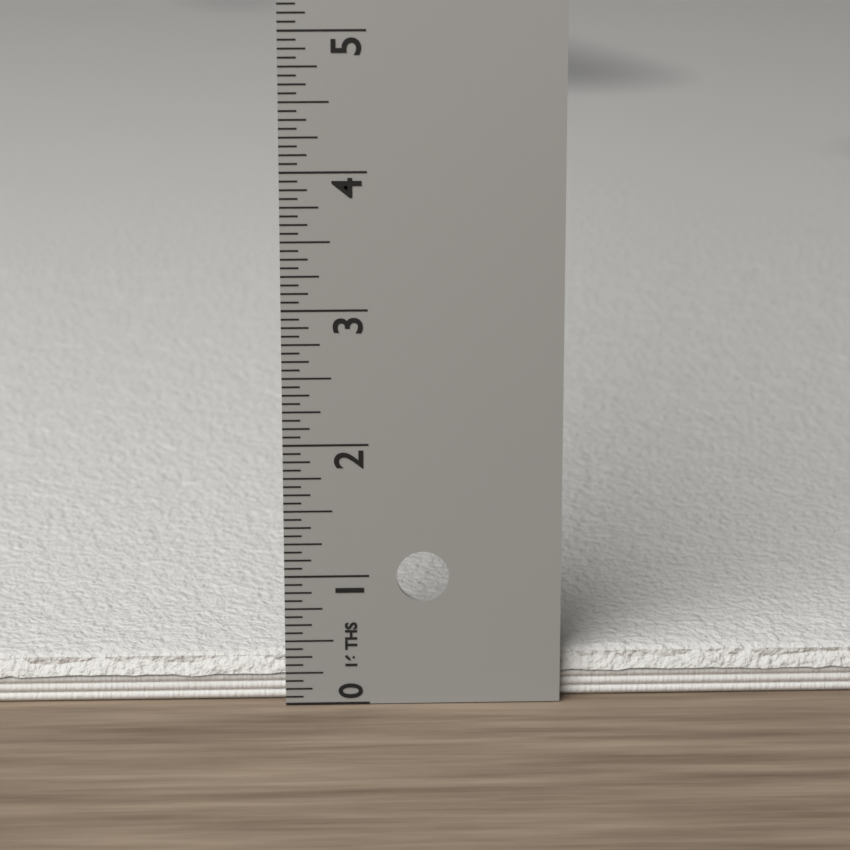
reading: 0.3750 in
